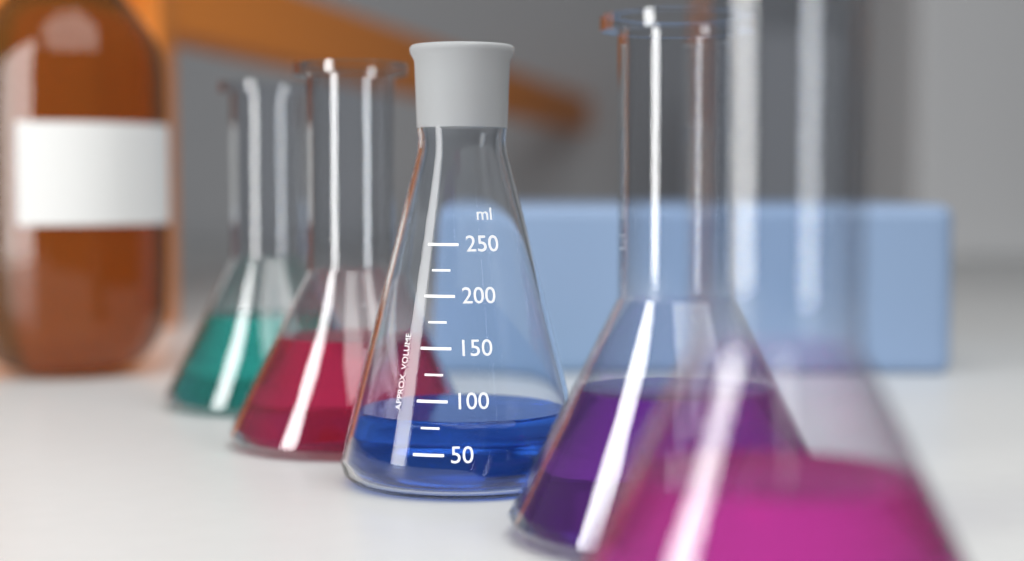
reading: 80 ml
